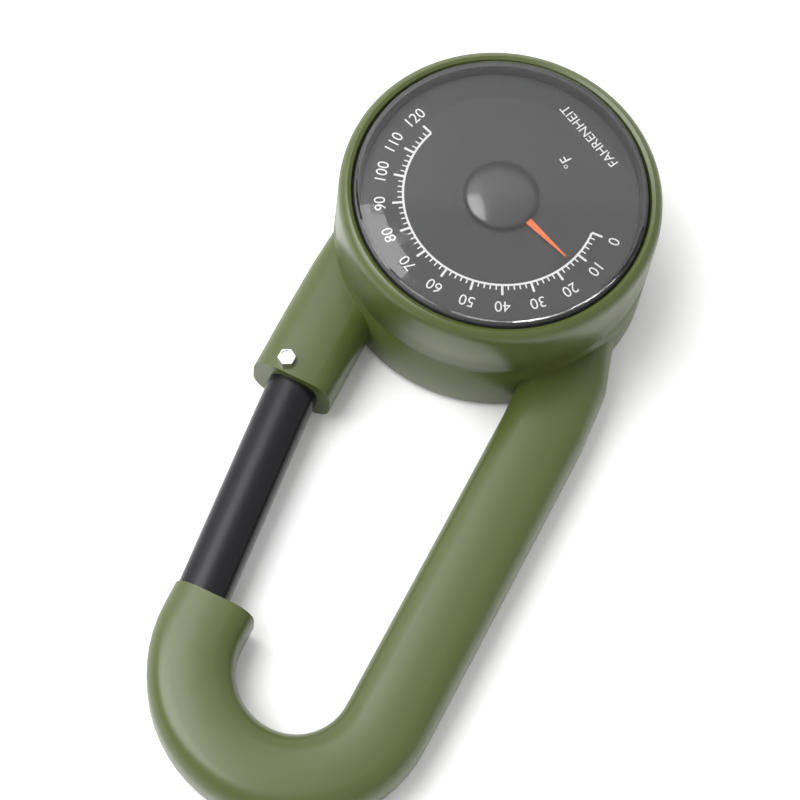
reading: 14 °F
